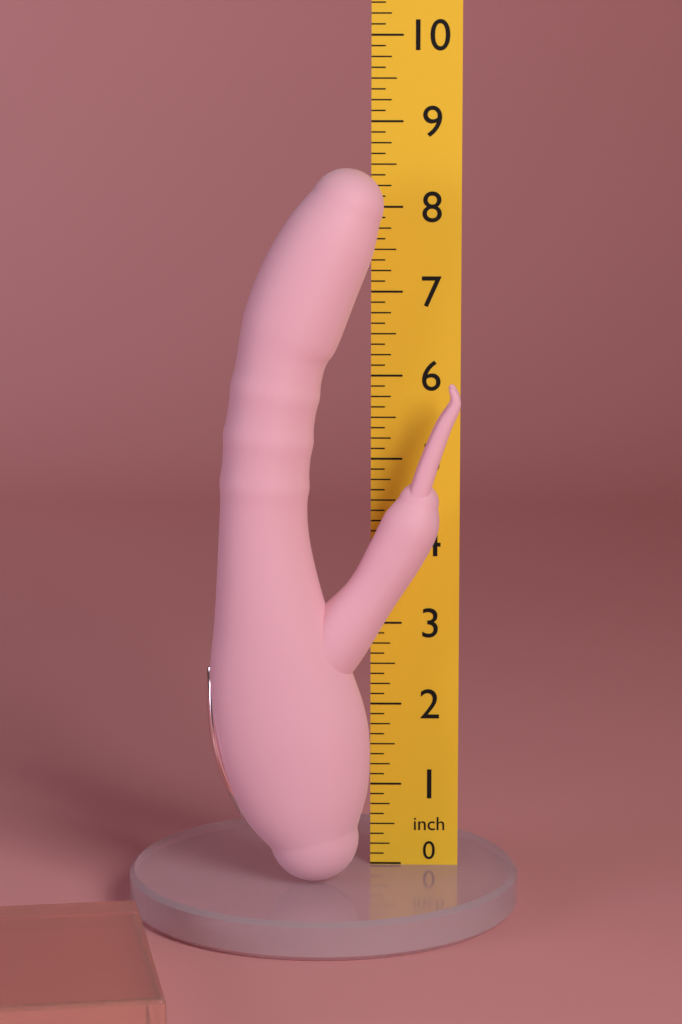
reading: 8.500 inch
